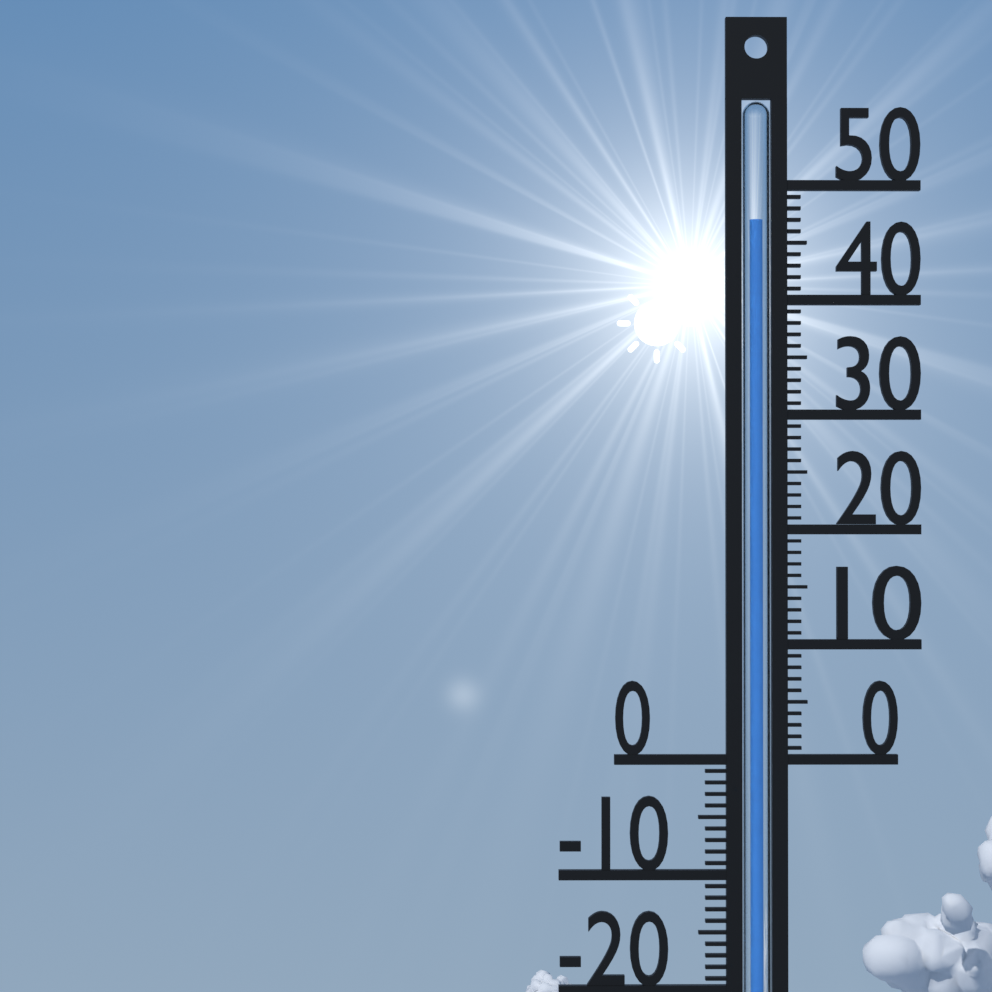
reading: 47 °C
